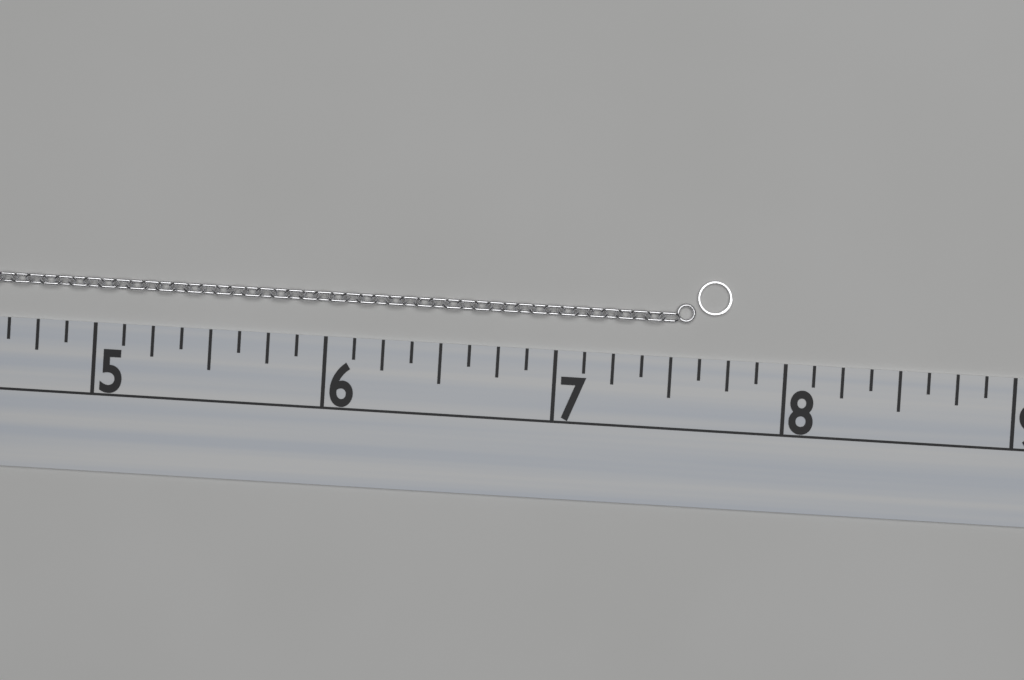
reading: 7.750 (no unit)
